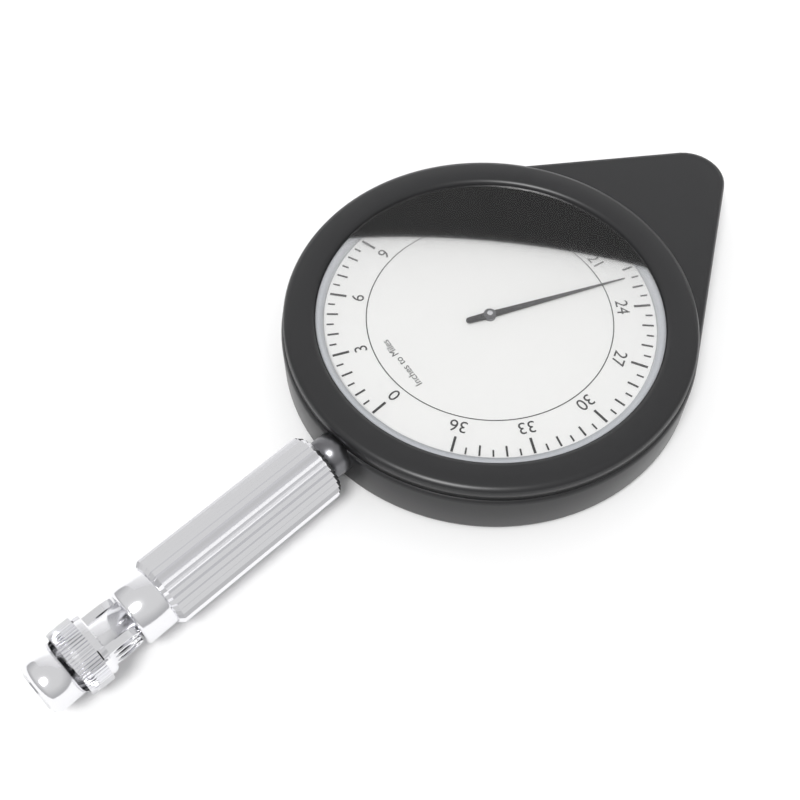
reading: 22.5 miles
